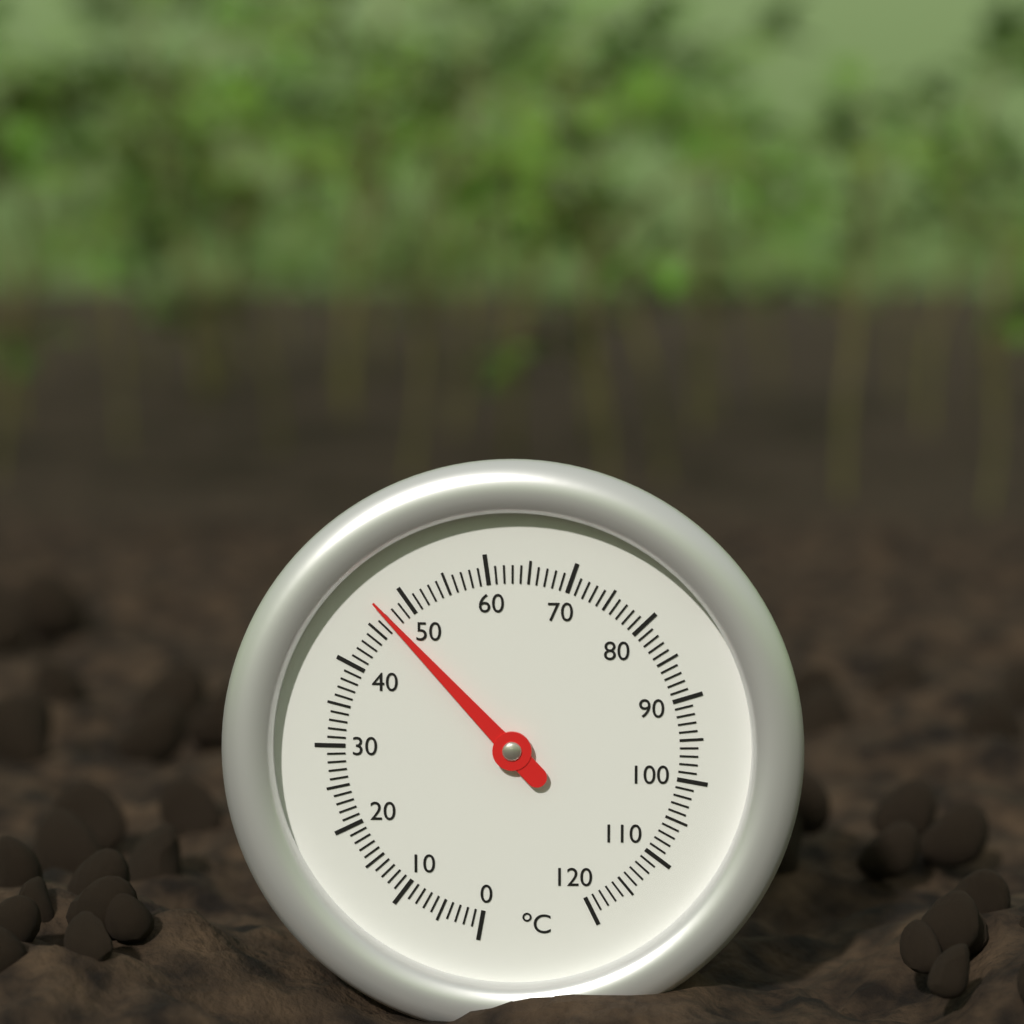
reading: 47 °C
